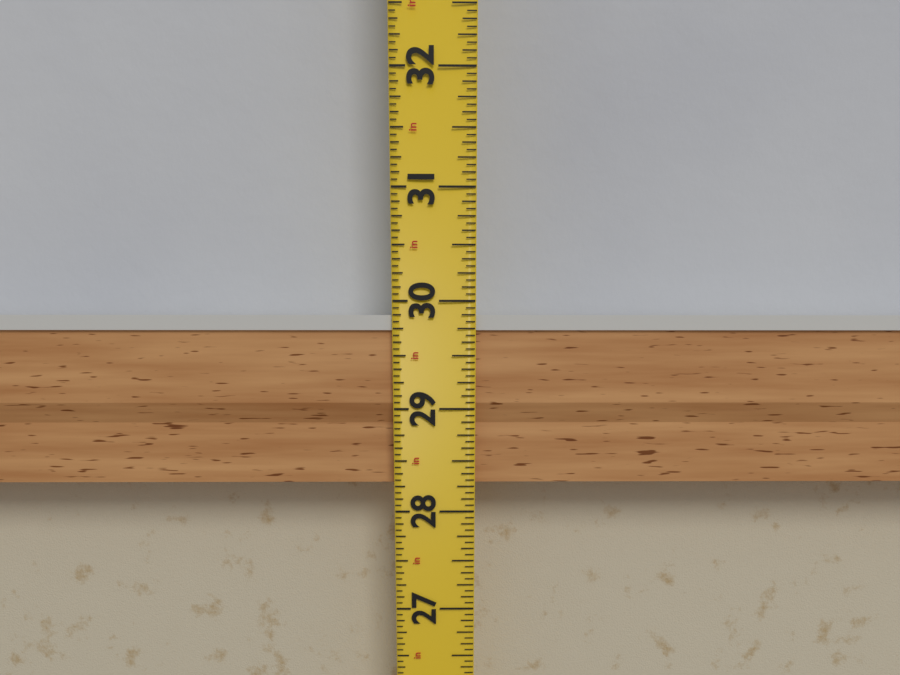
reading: 29.8750 in
